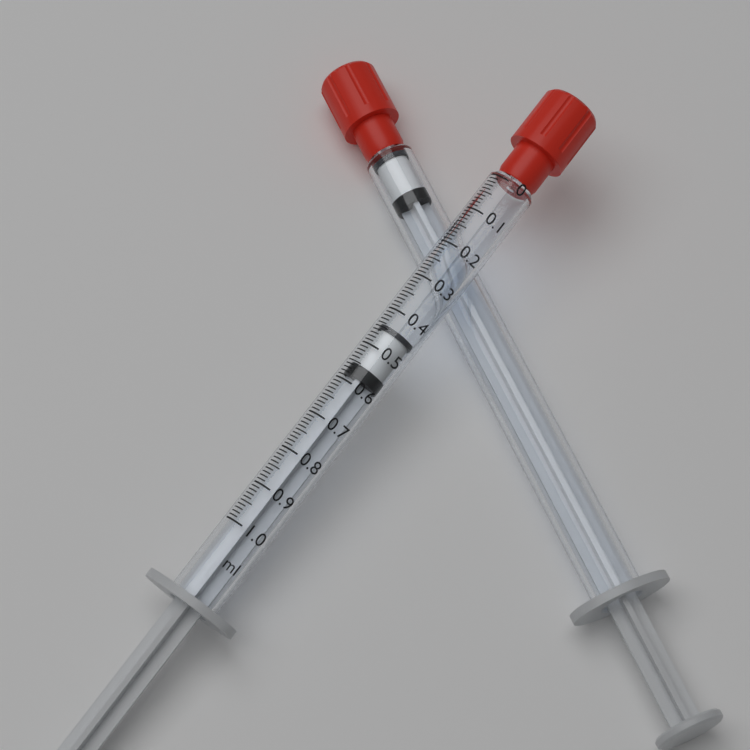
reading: 0.44 ml
